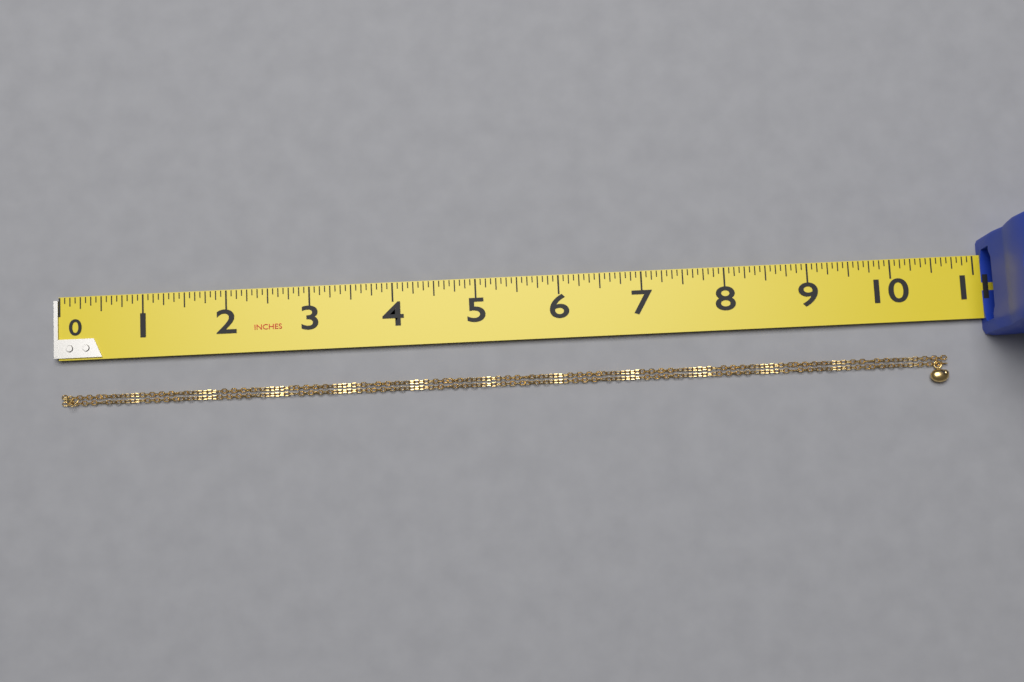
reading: 10.6250 in
